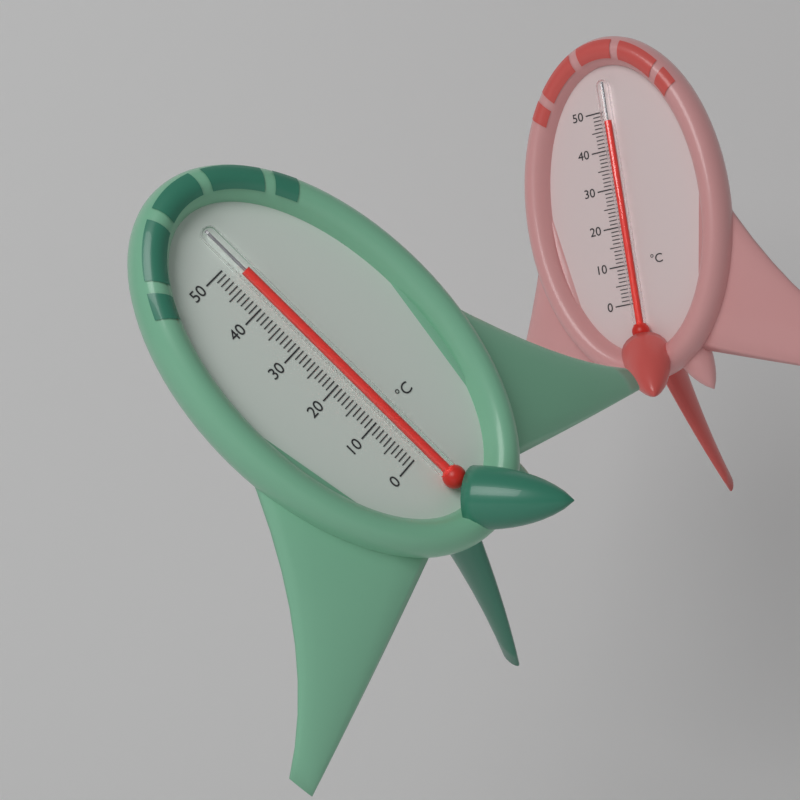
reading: 47 °C
